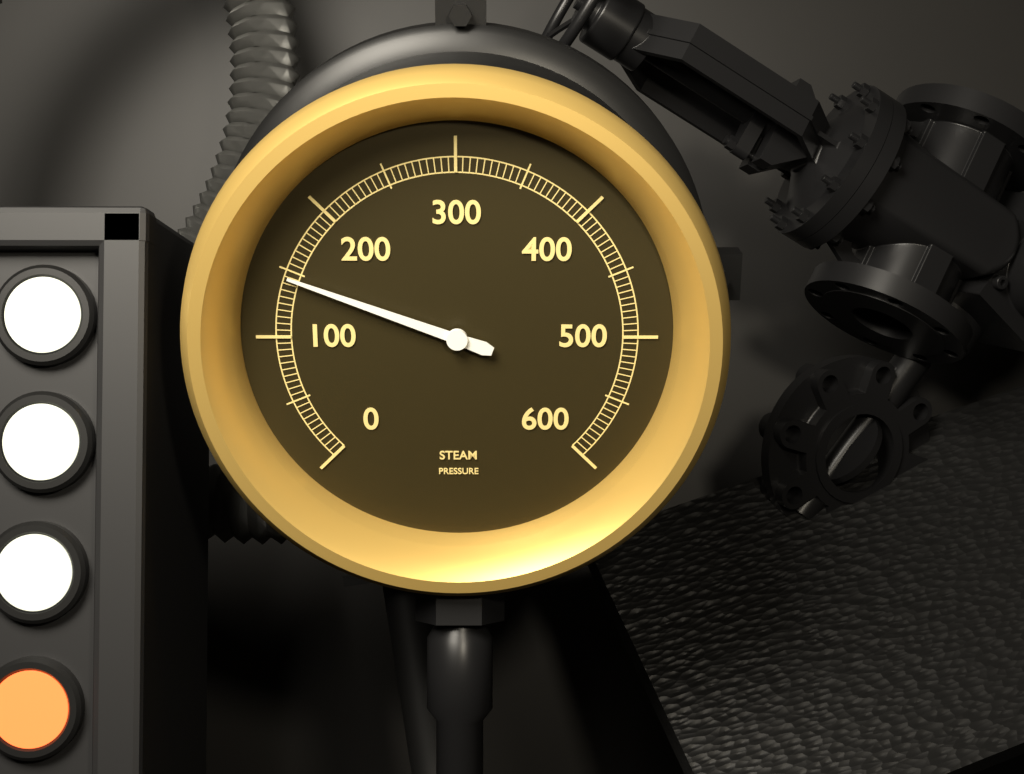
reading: 145 (no unit)
